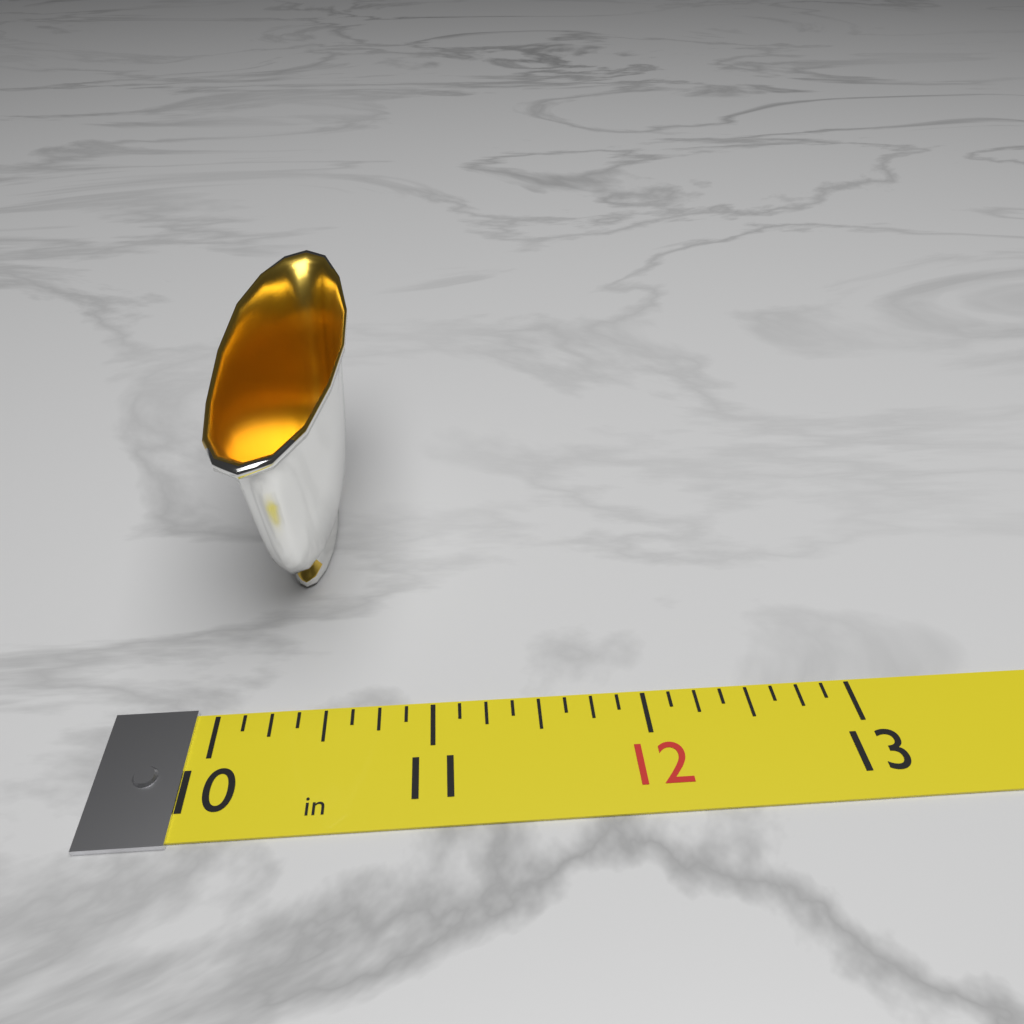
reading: 10.625 in
